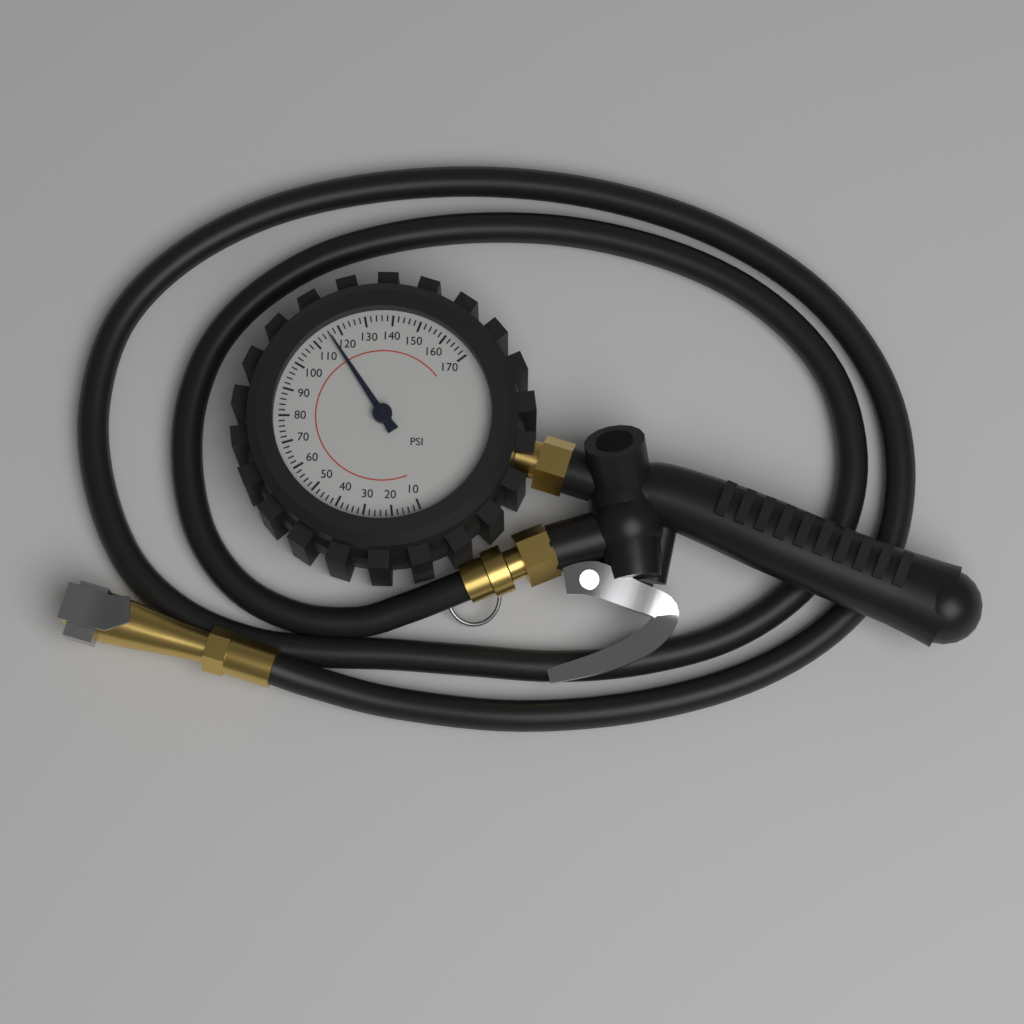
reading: 116 psi
